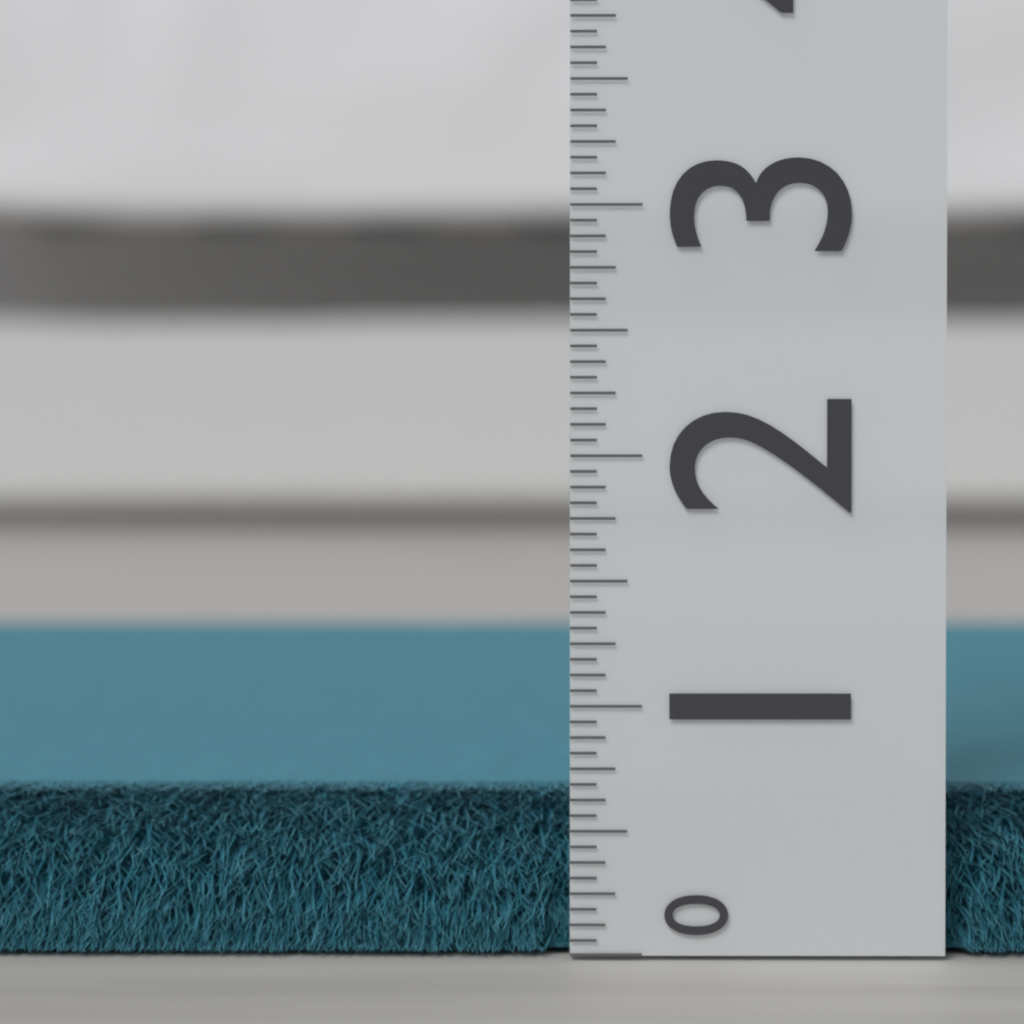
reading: 0.6250 (no unit)
